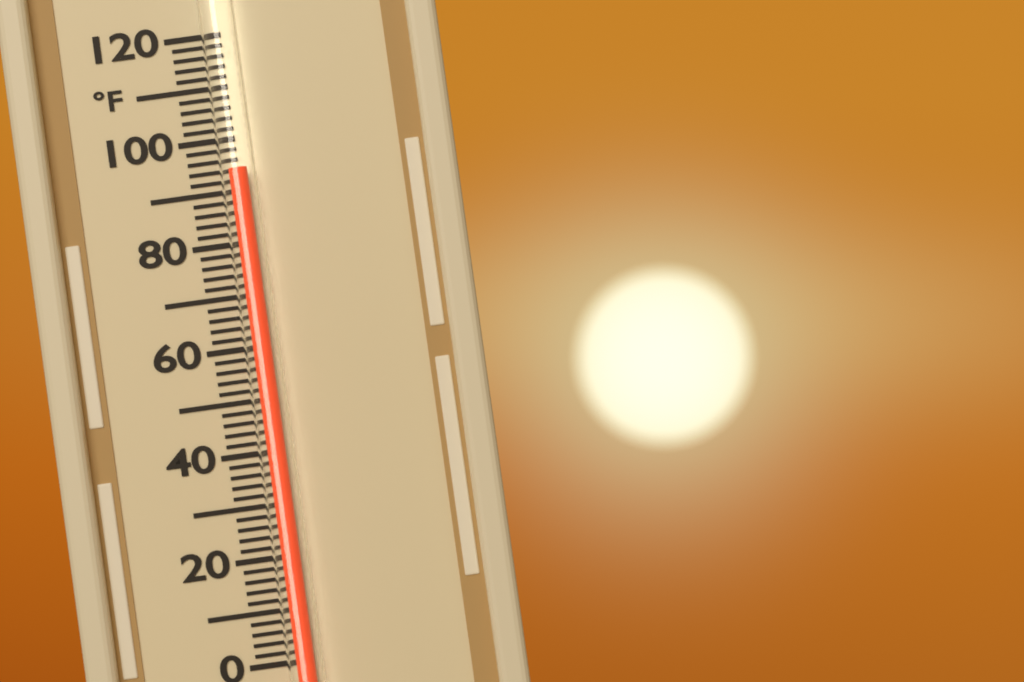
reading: 94 °F
